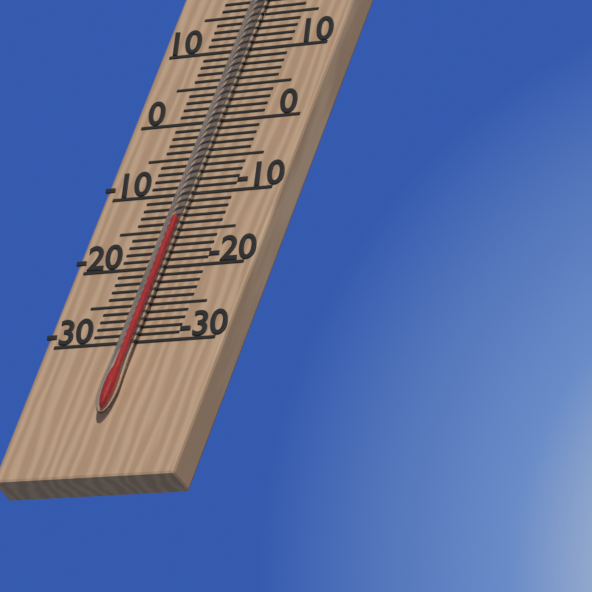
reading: -14 °C
